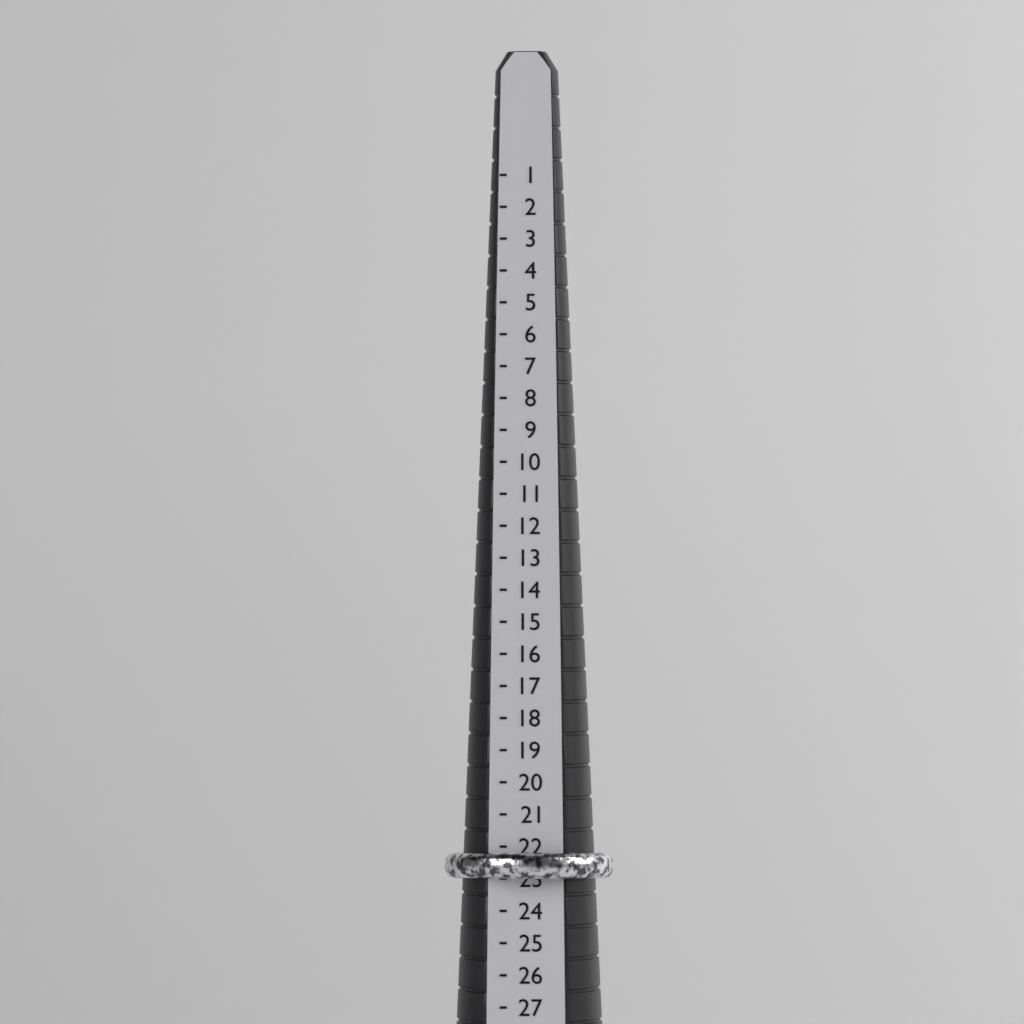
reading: 23 (no unit)
